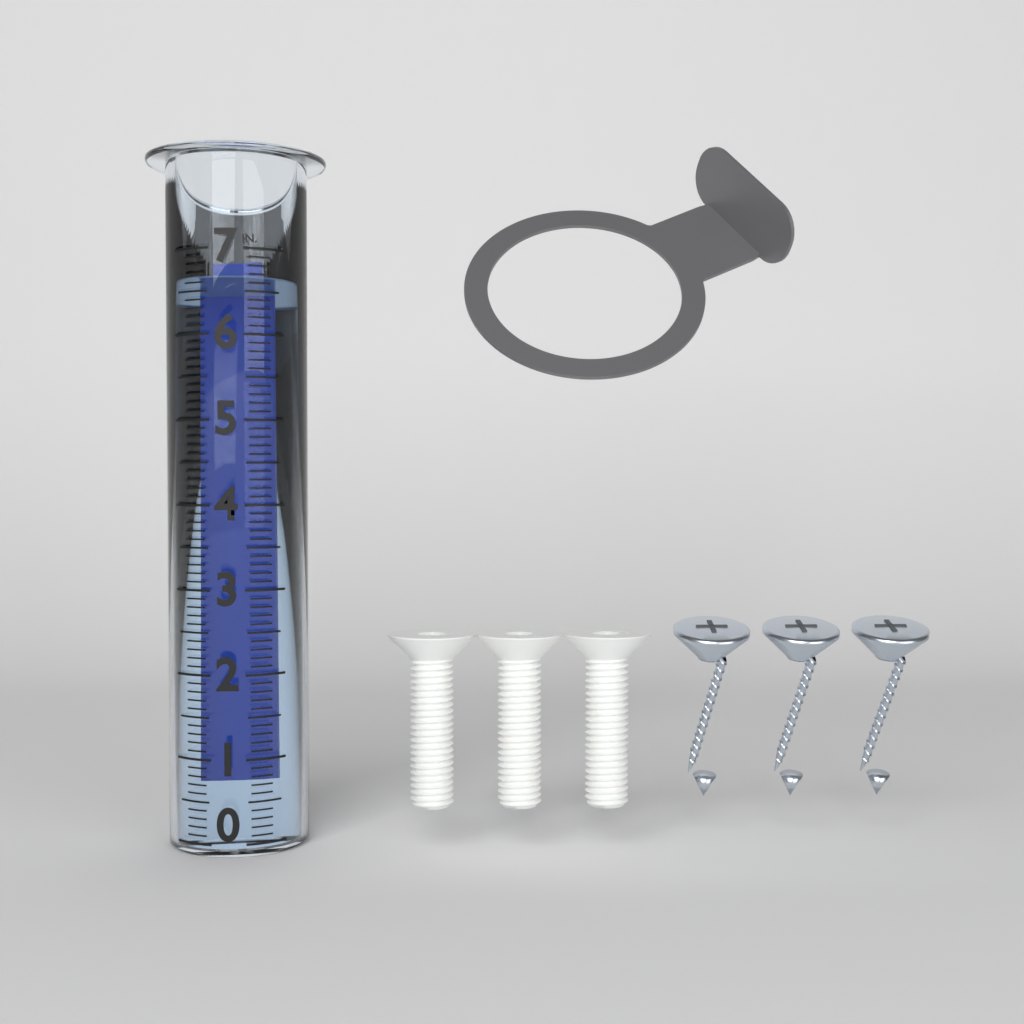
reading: 6.7 in
